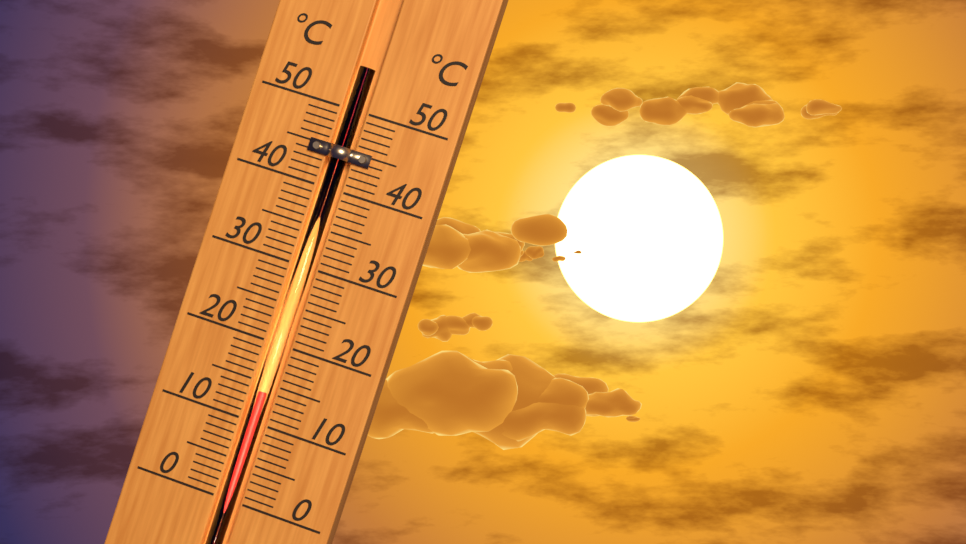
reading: 14 °C
